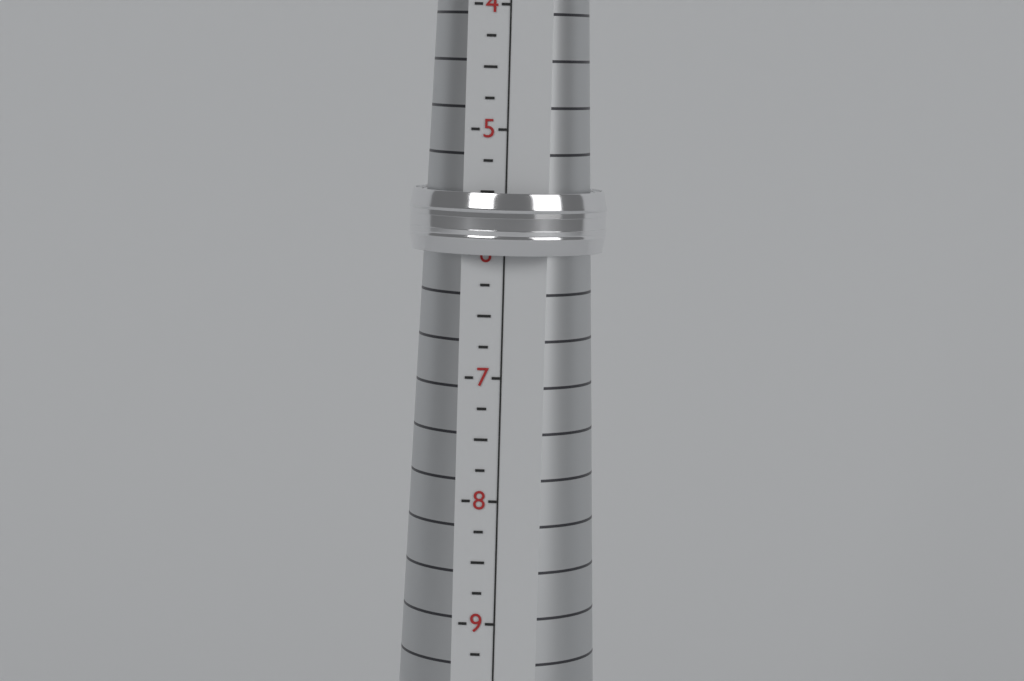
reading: 6.00 (no unit)
